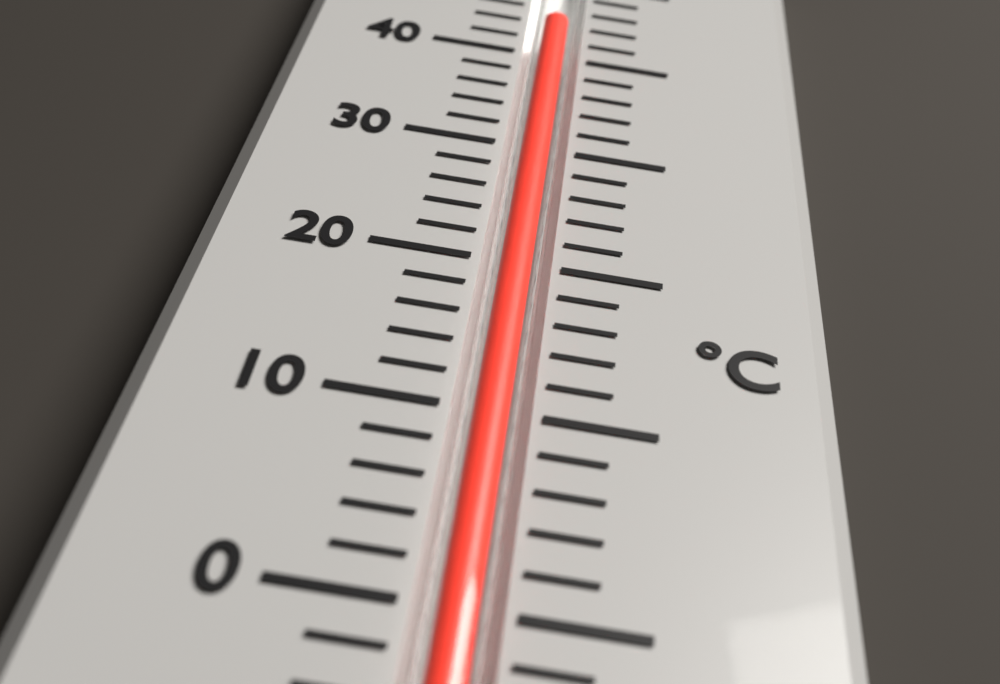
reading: 44 °C
